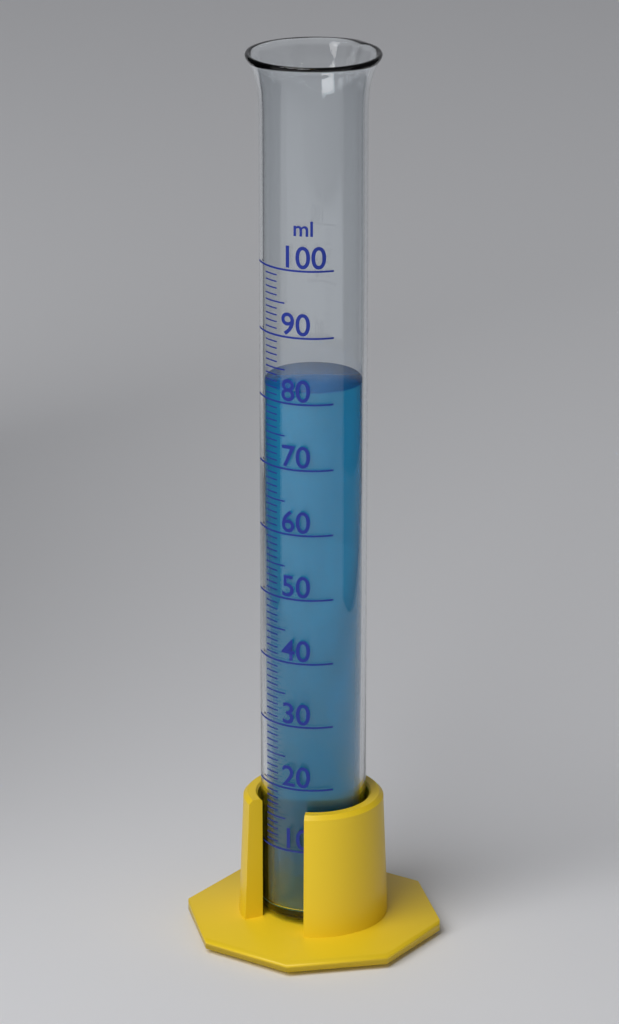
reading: 82 ml
